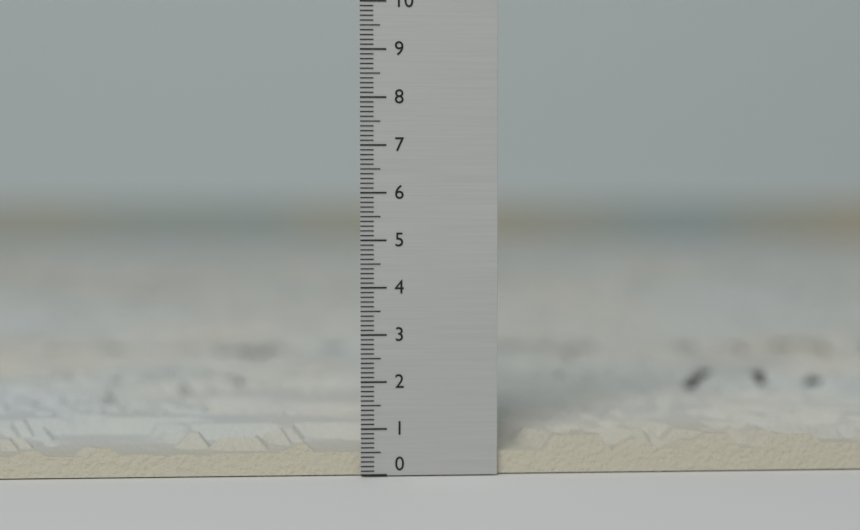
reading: 0.8 (no unit)
